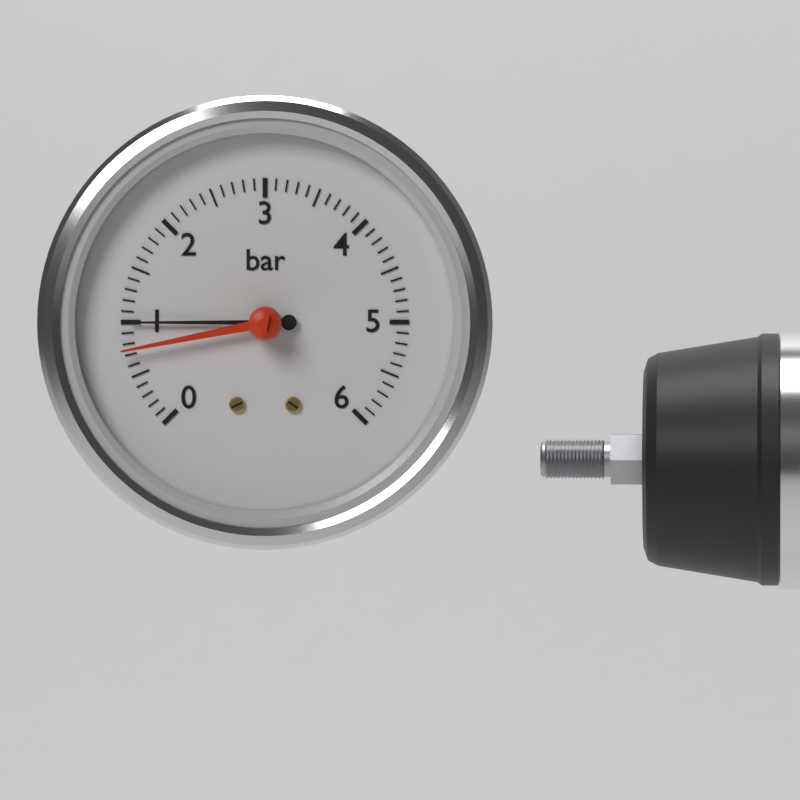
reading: 1.0 bar
